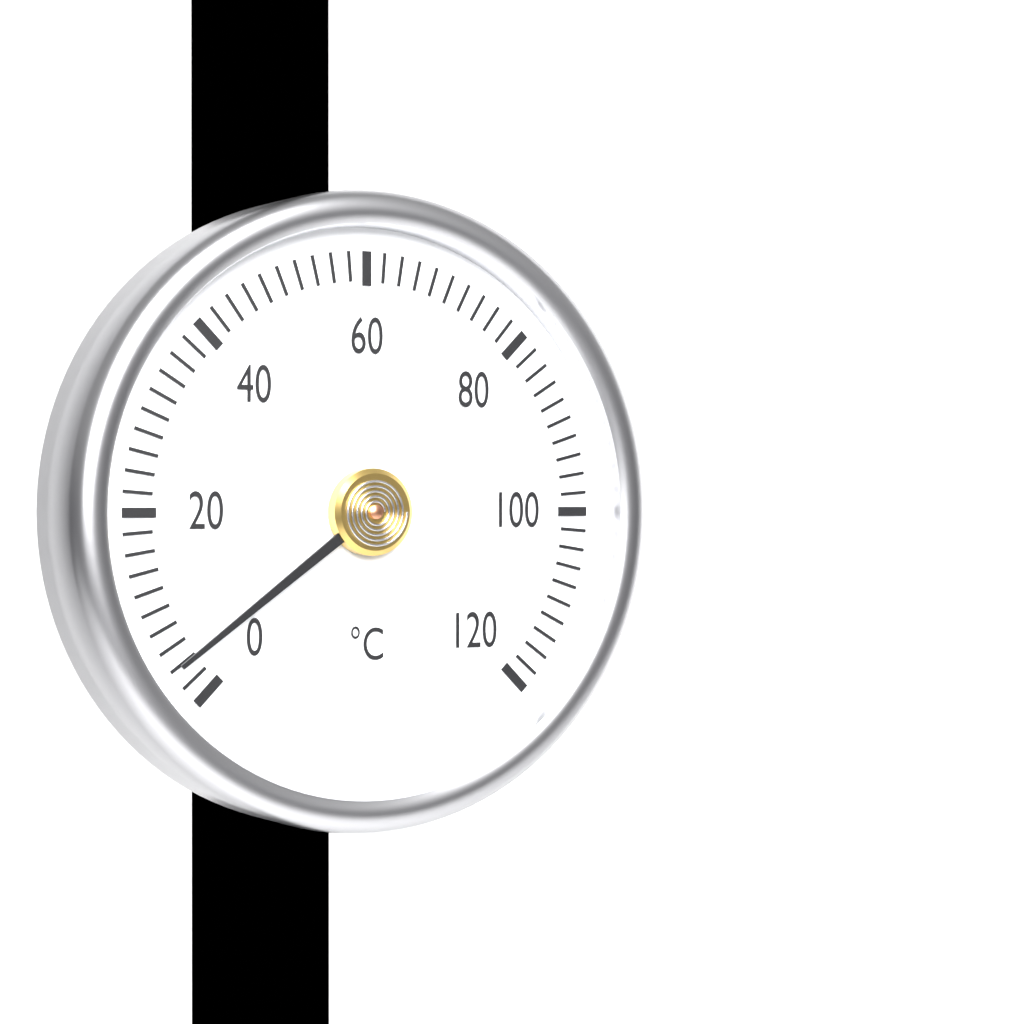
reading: 4 °C
